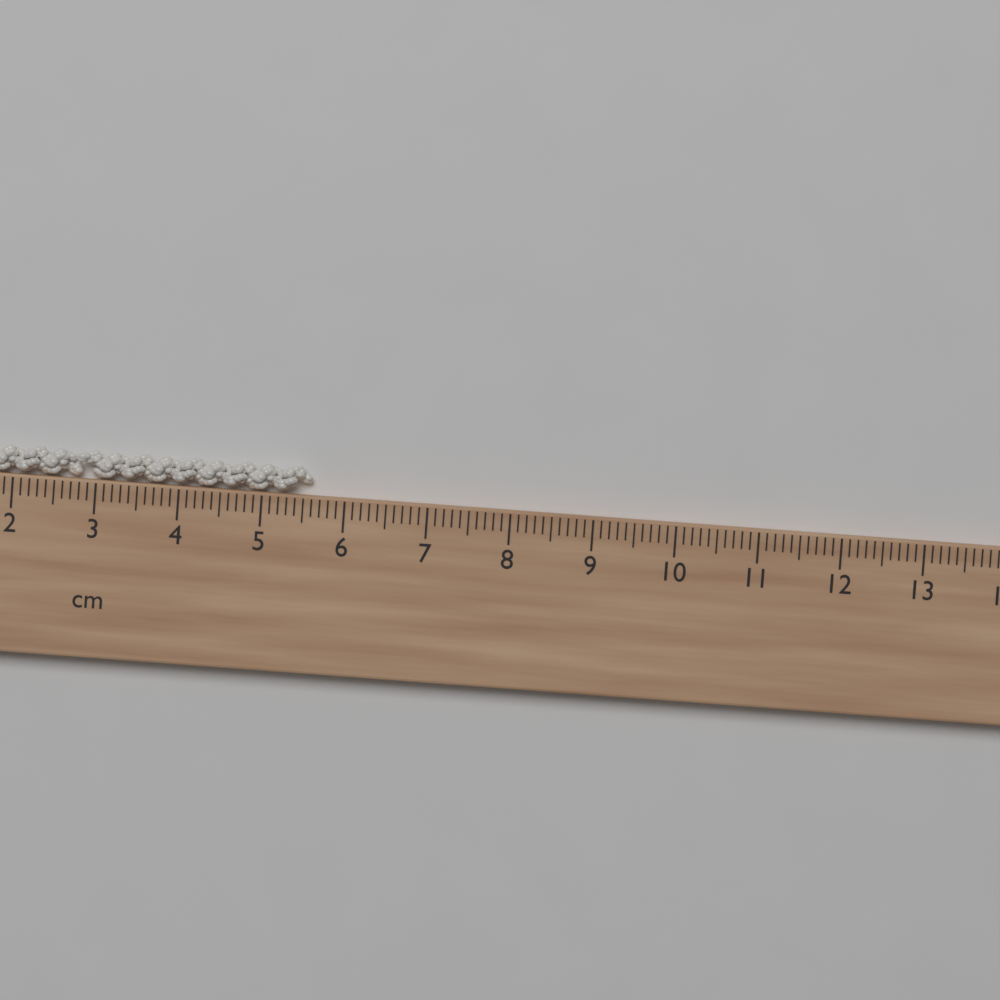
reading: 5.6 cm
